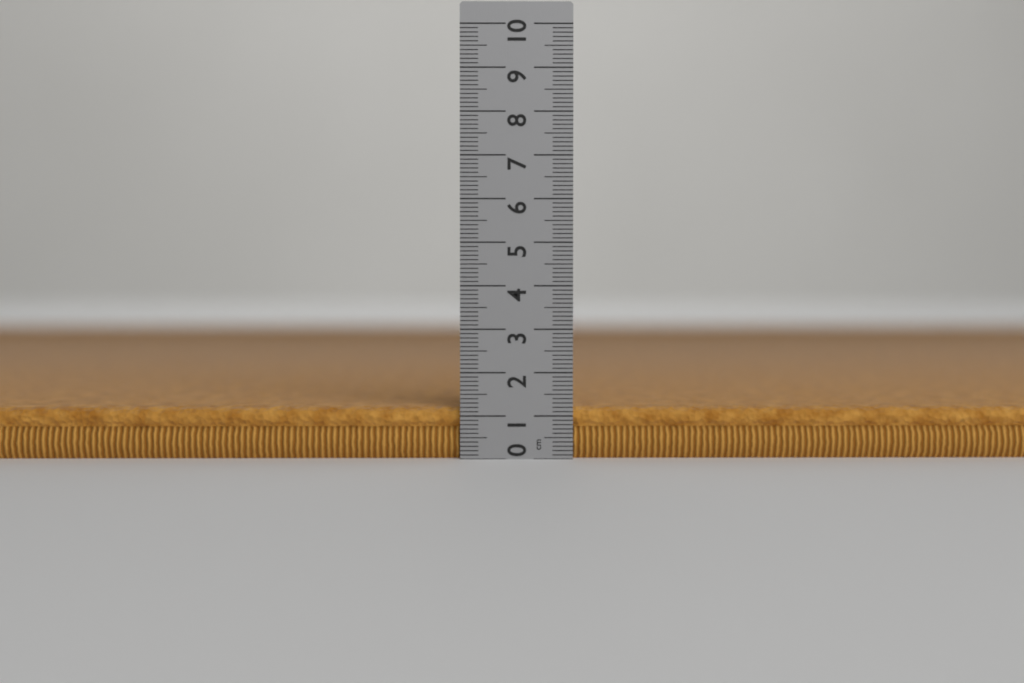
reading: 1.2 cm
